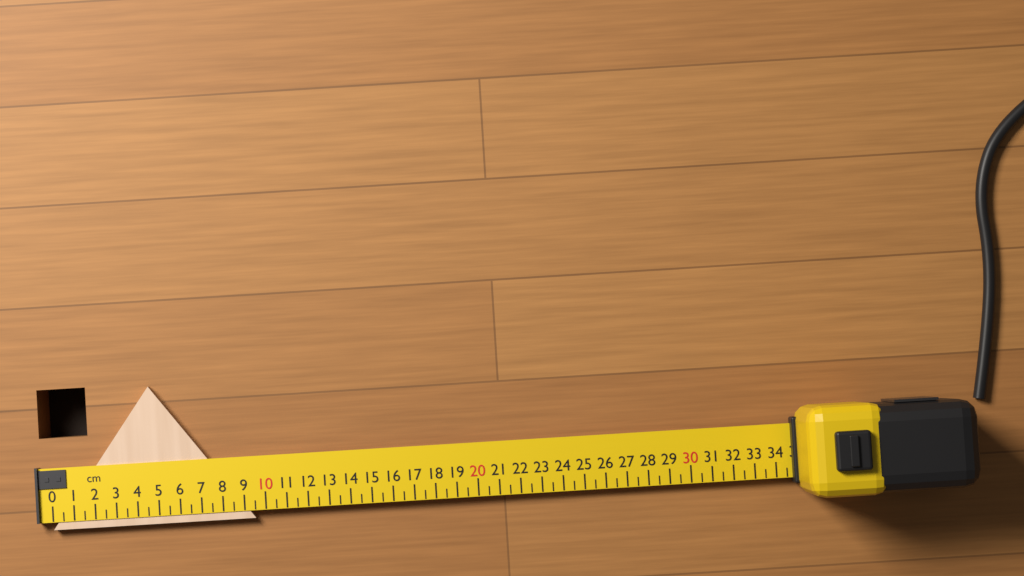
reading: 9.5 cm
